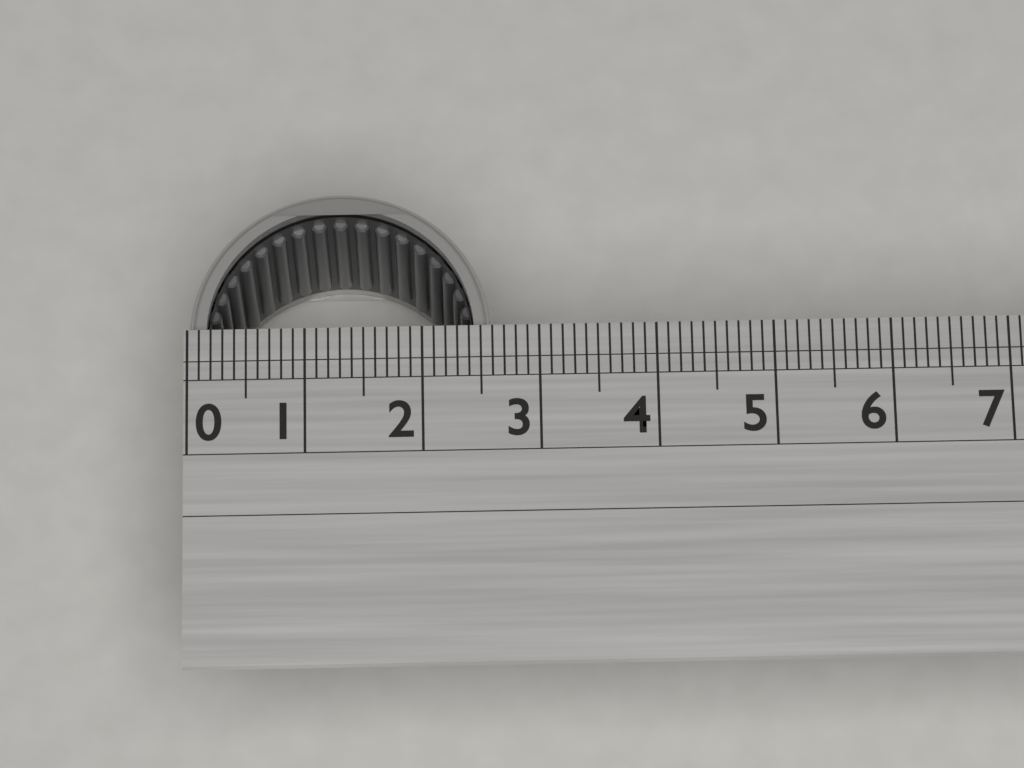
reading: 2.6 (no unit)
